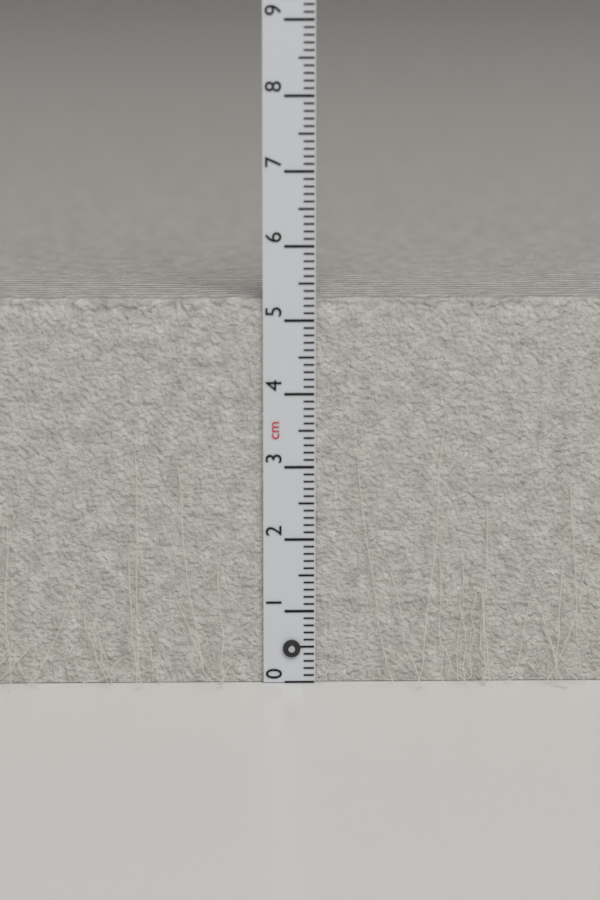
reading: 5.3 cm
